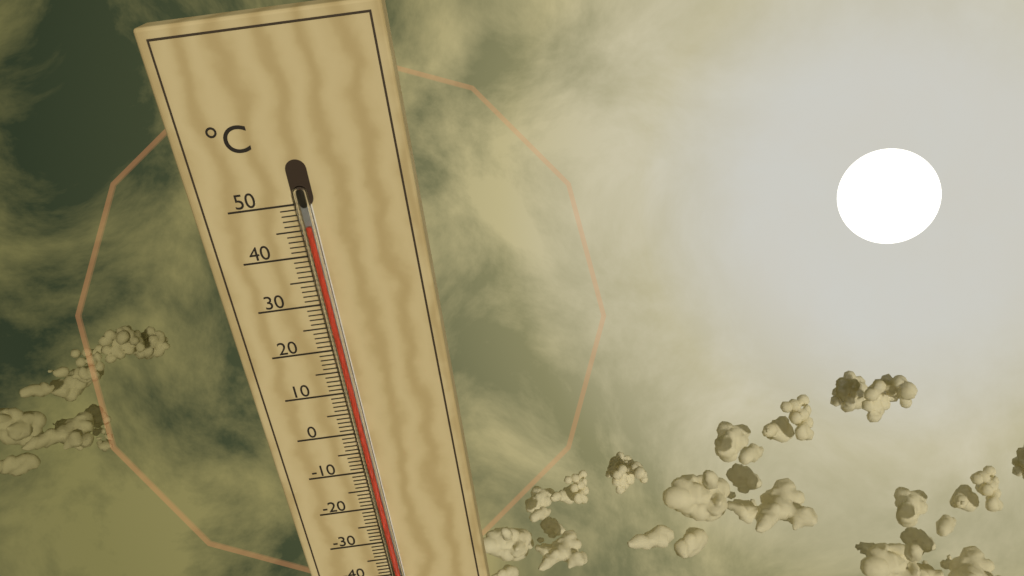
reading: 46 °C
